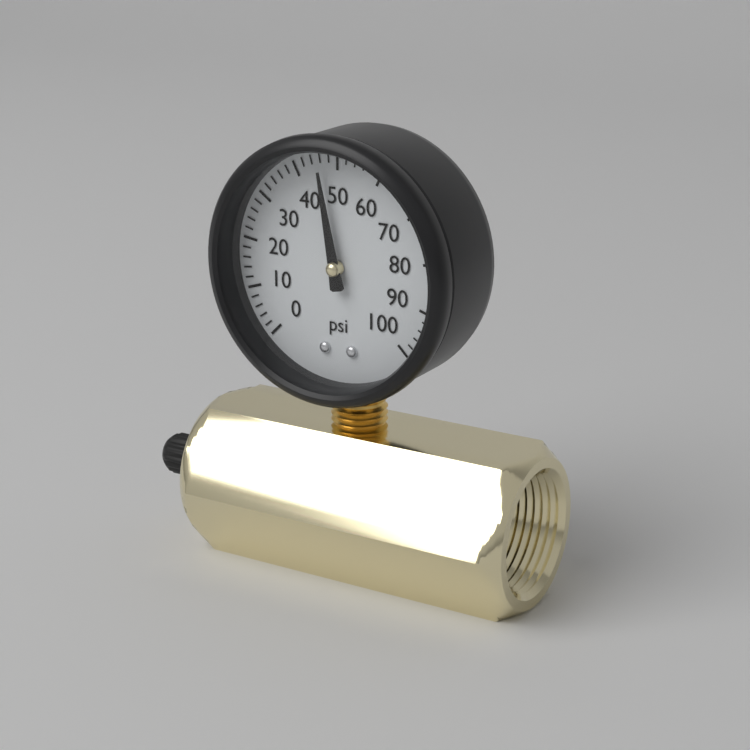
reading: 46 psi
